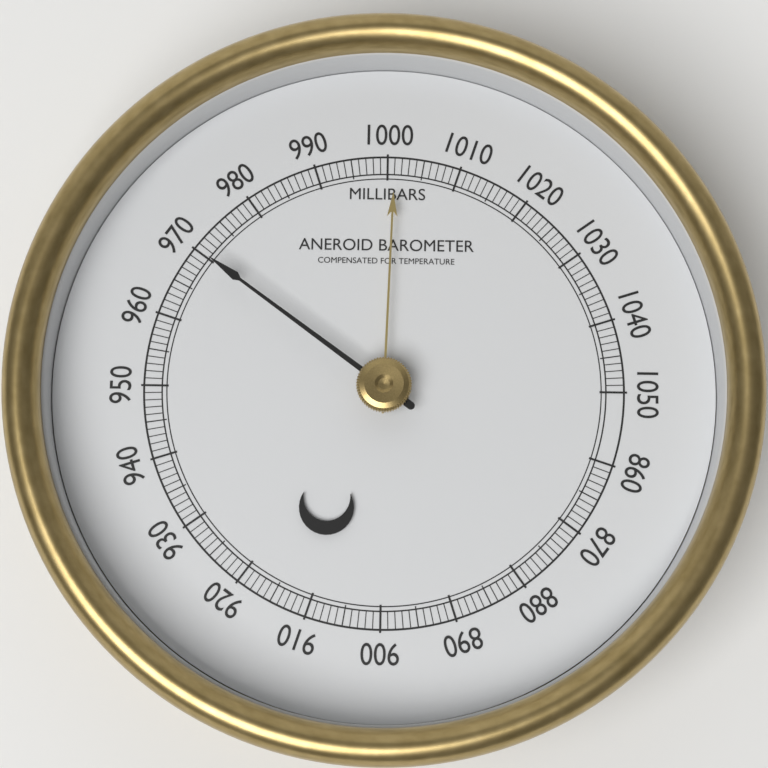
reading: 970 mbar
